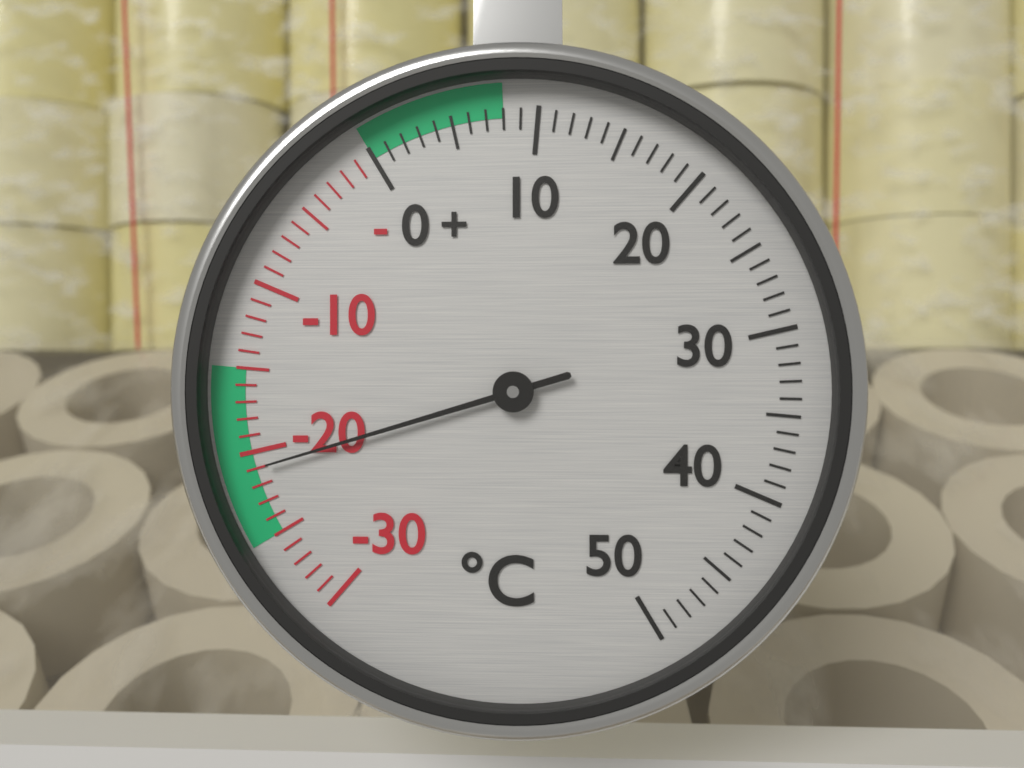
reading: -21 °C
